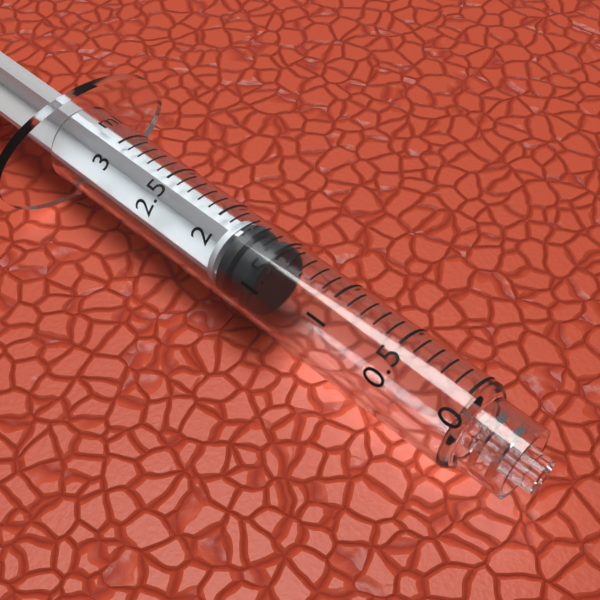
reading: 1.5 ml
